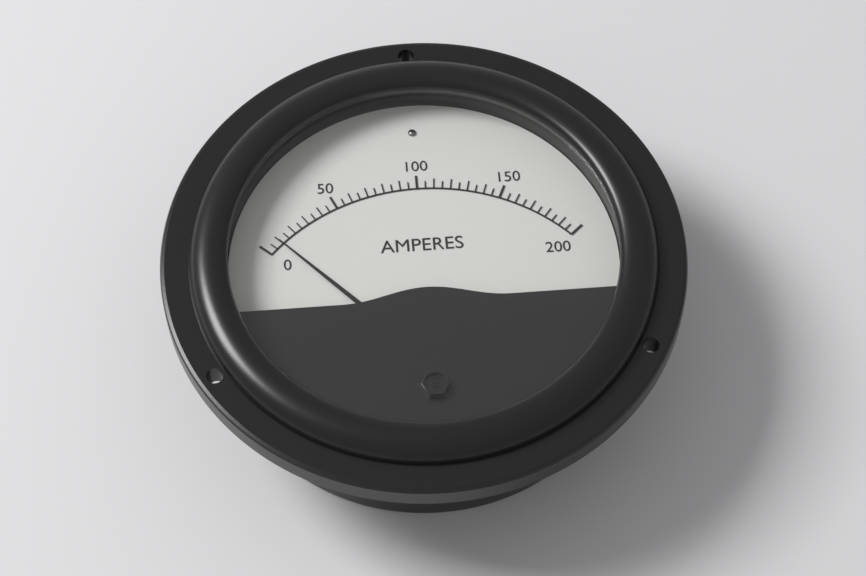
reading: 10 A
